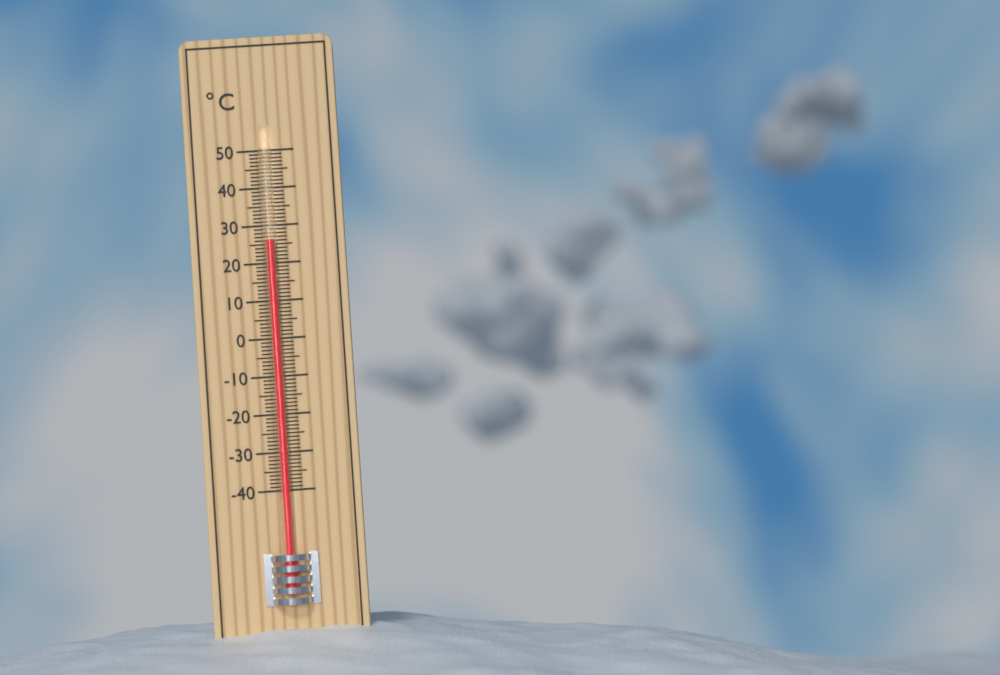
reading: 26 °C
